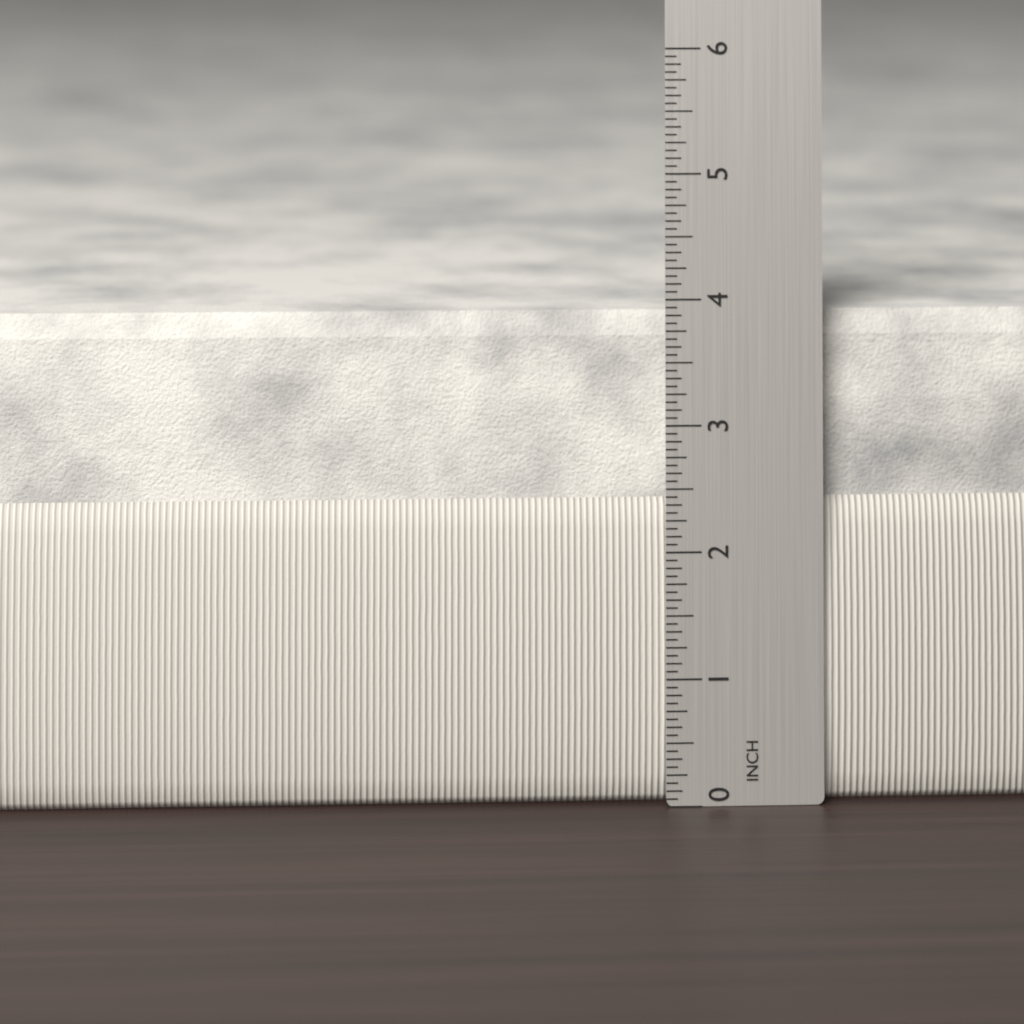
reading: 3.8750 in
